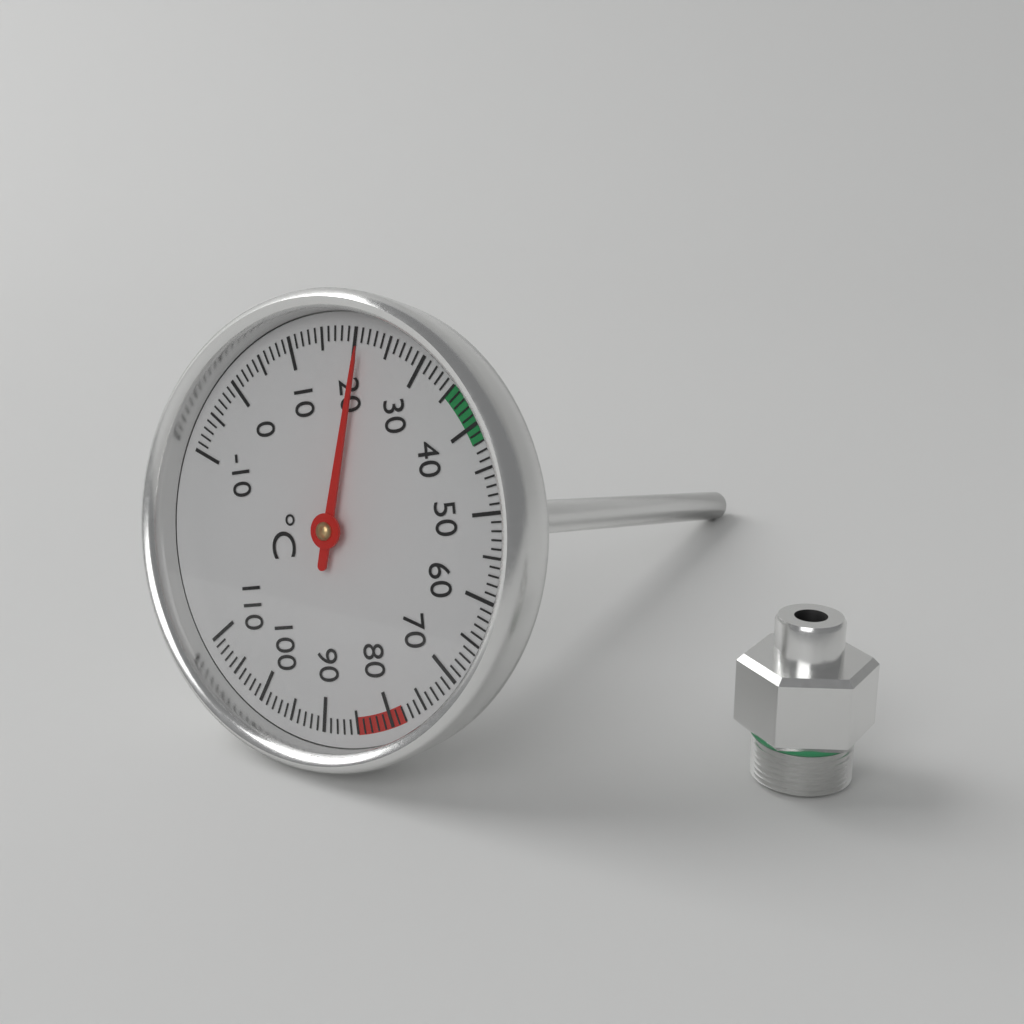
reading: 21 °C
